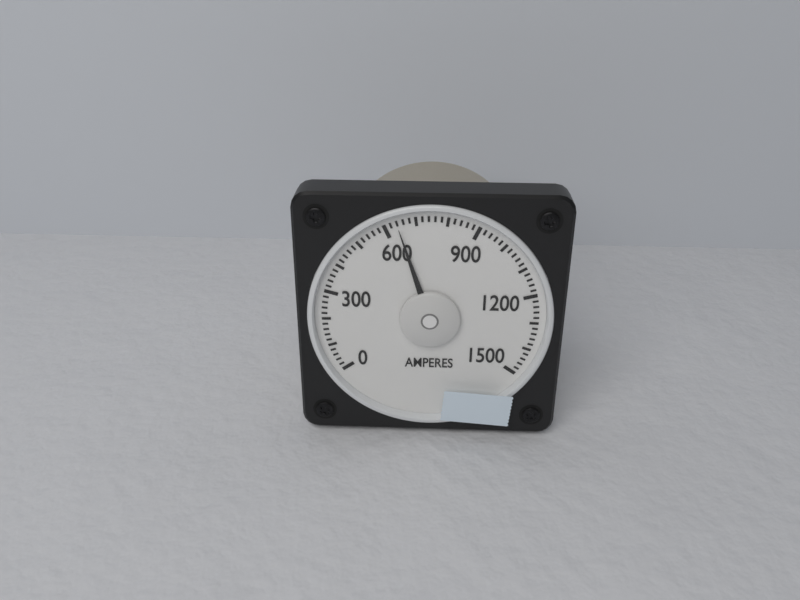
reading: 640 A
